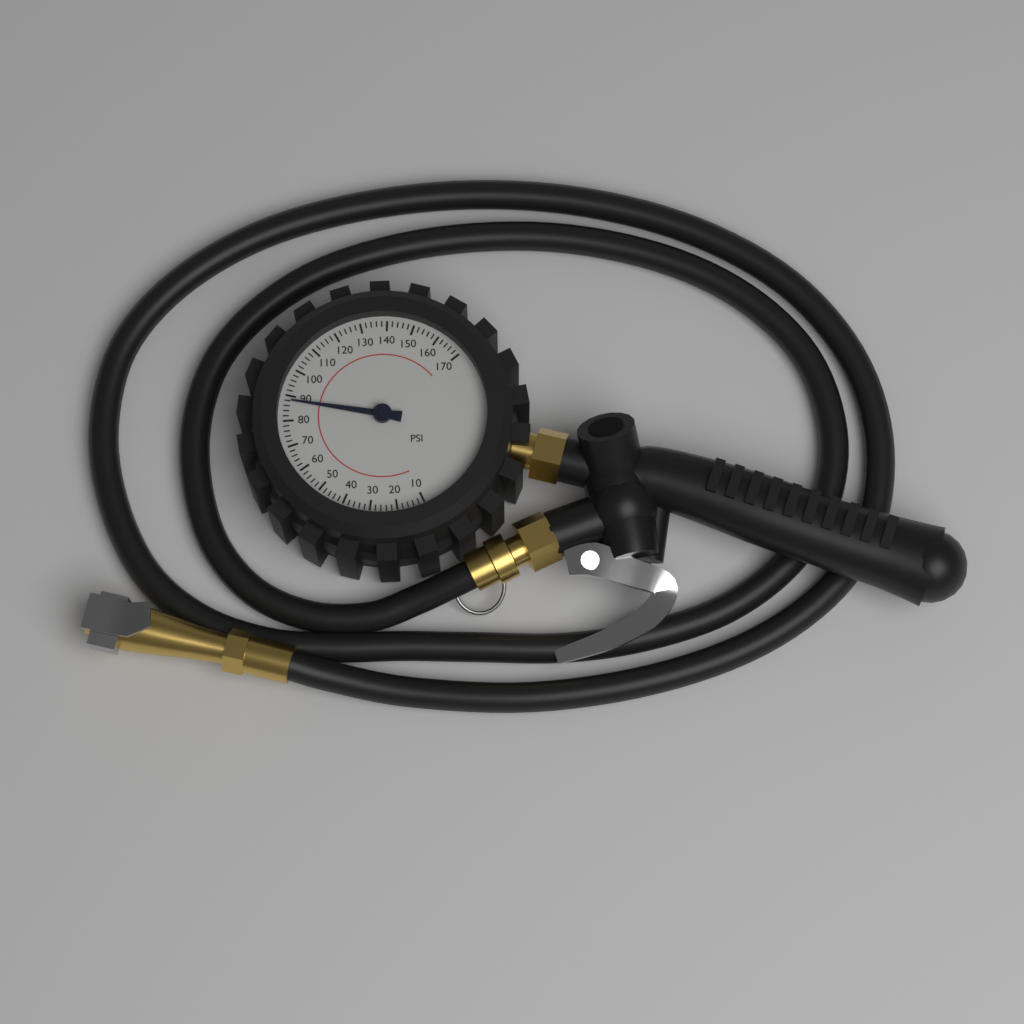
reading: 88 psi
